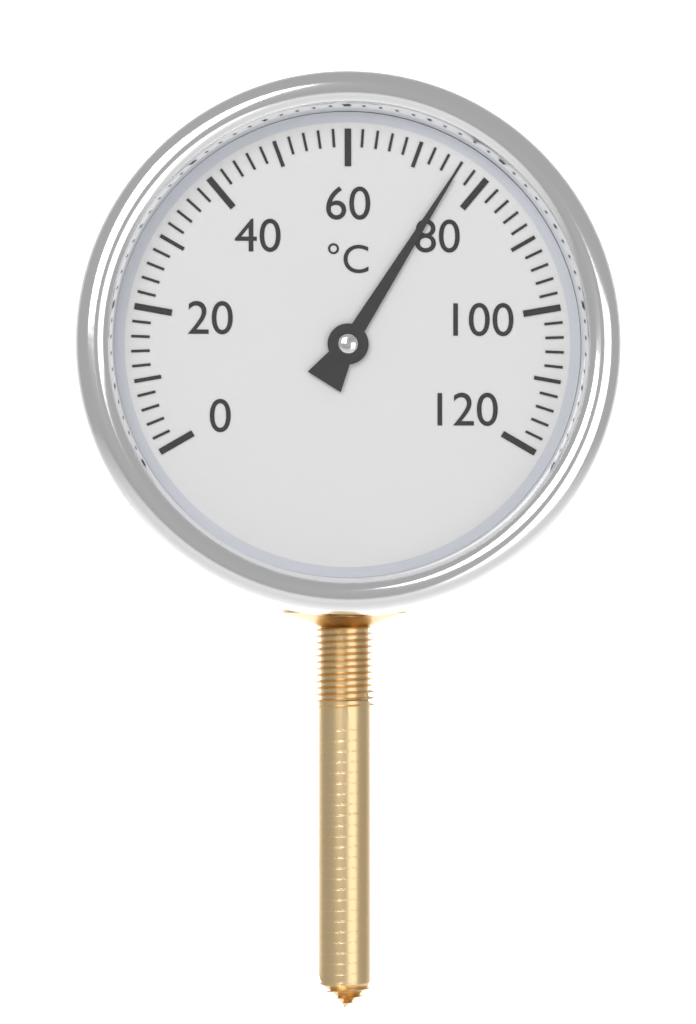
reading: 76 °C
